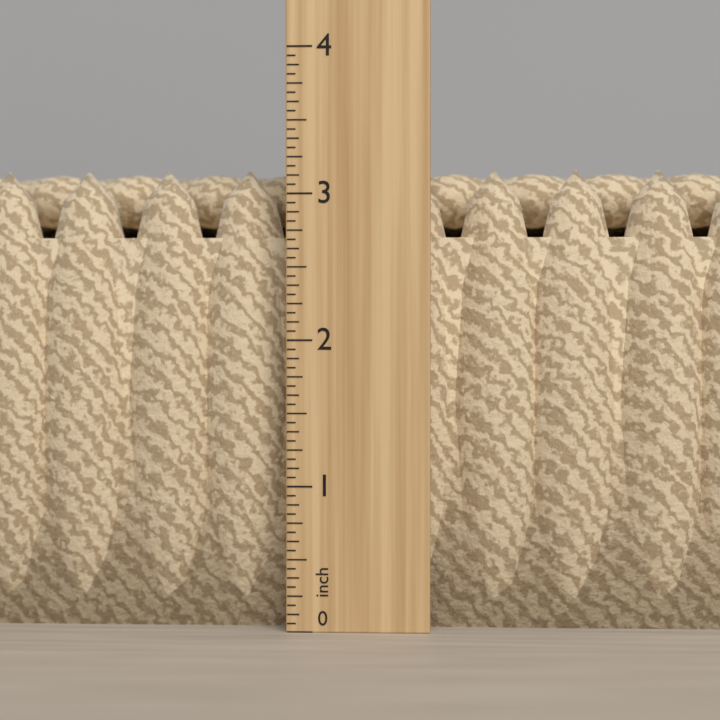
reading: 3.1875 in
